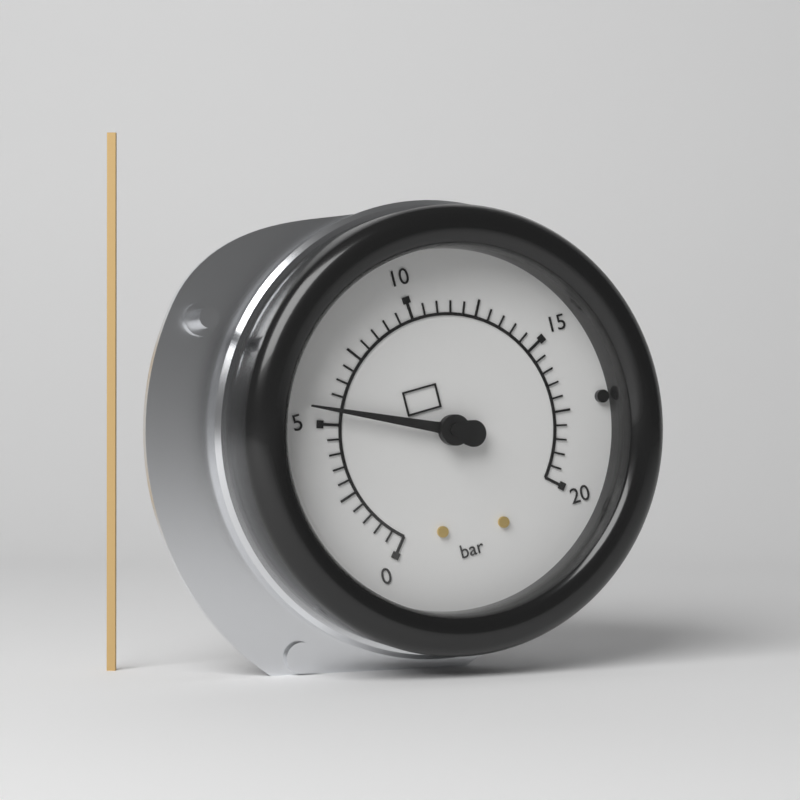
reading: 5.5 bar
